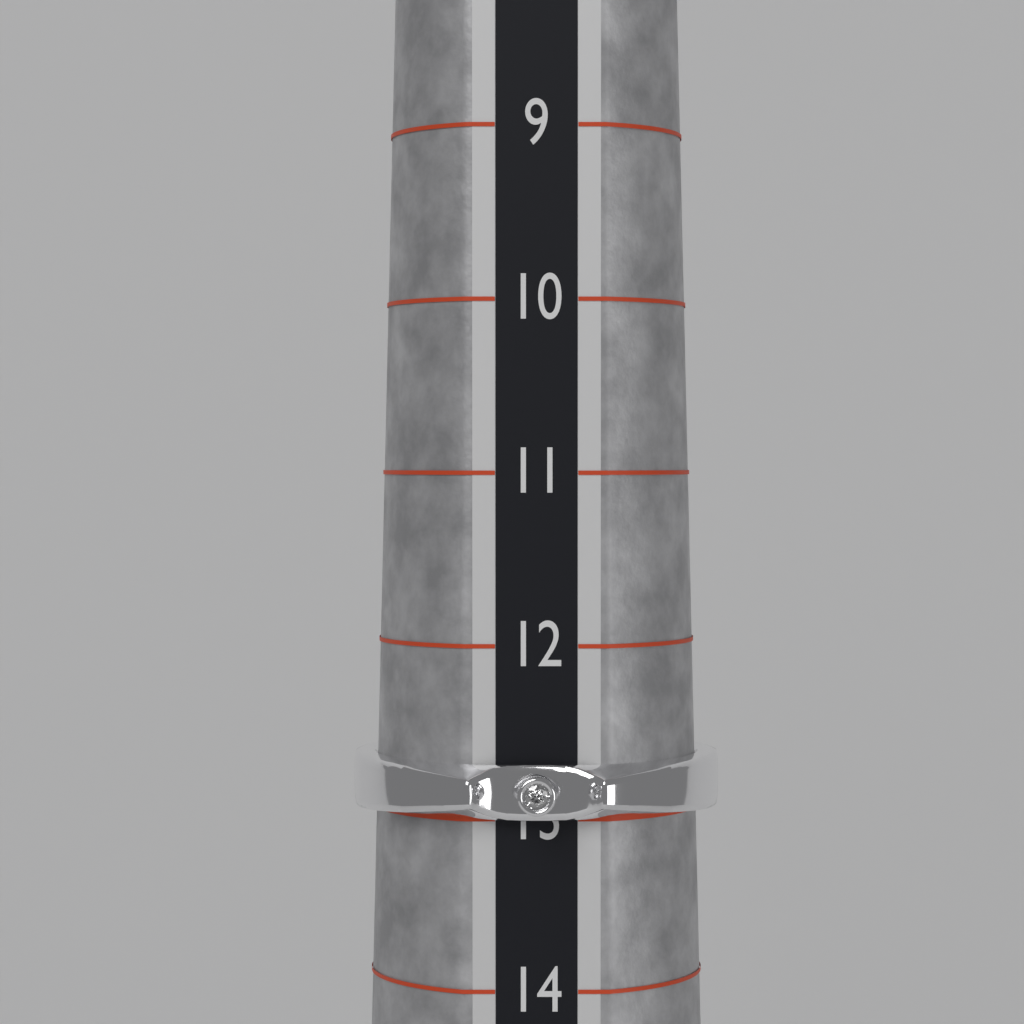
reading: 13 (no unit)
